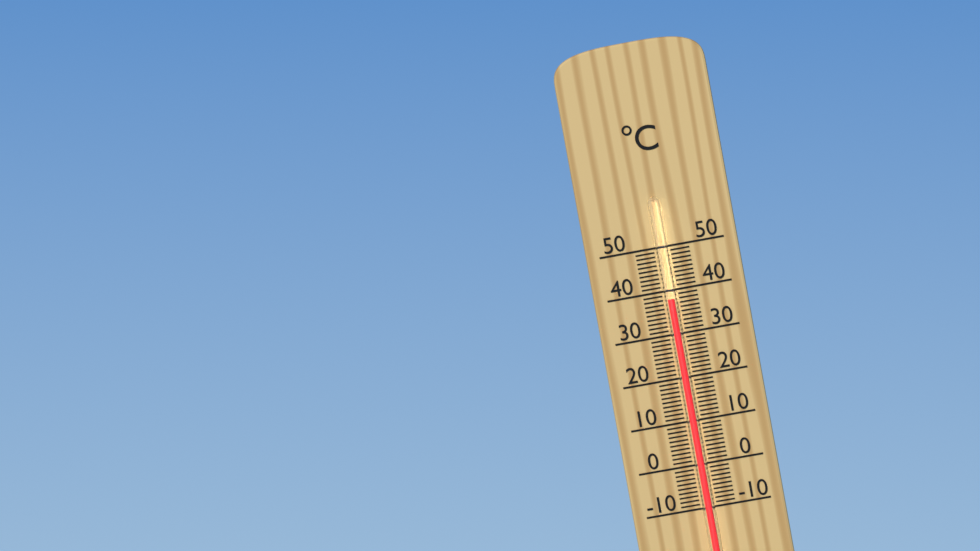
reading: 38 °C
